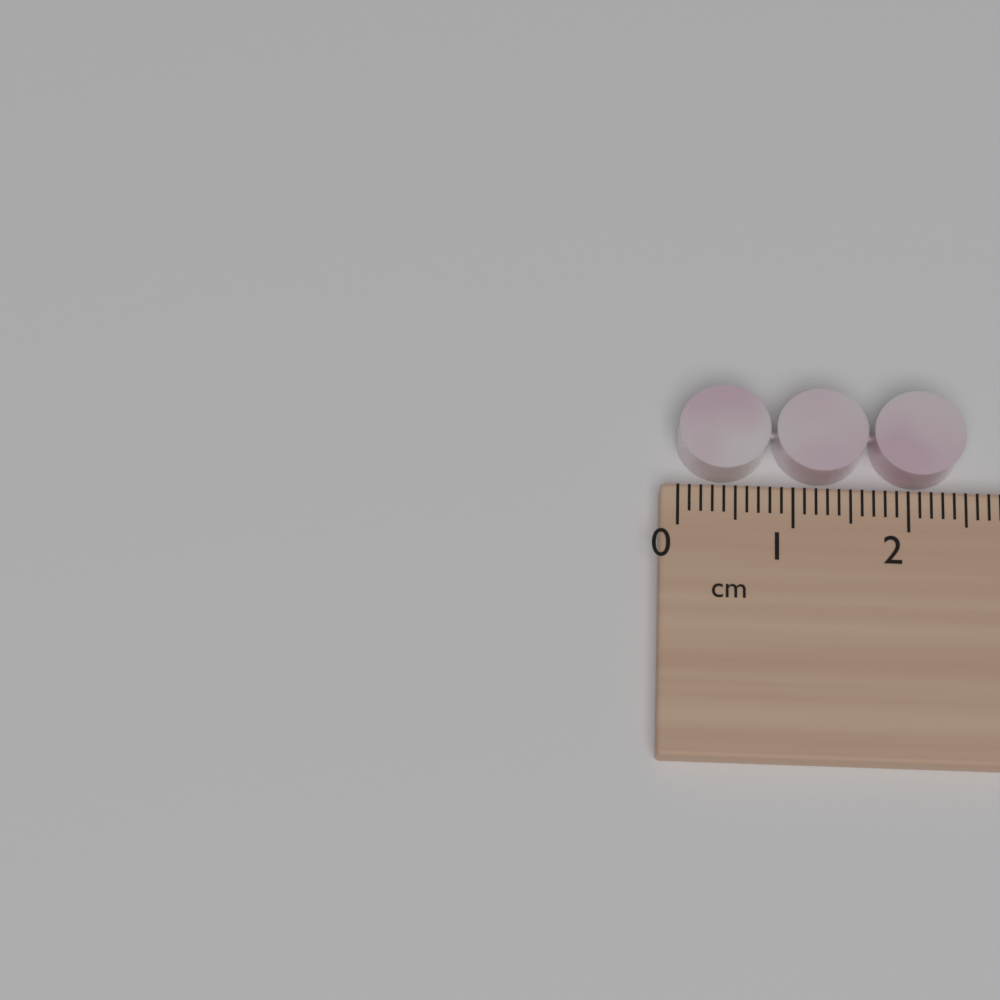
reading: 2.5 cm
